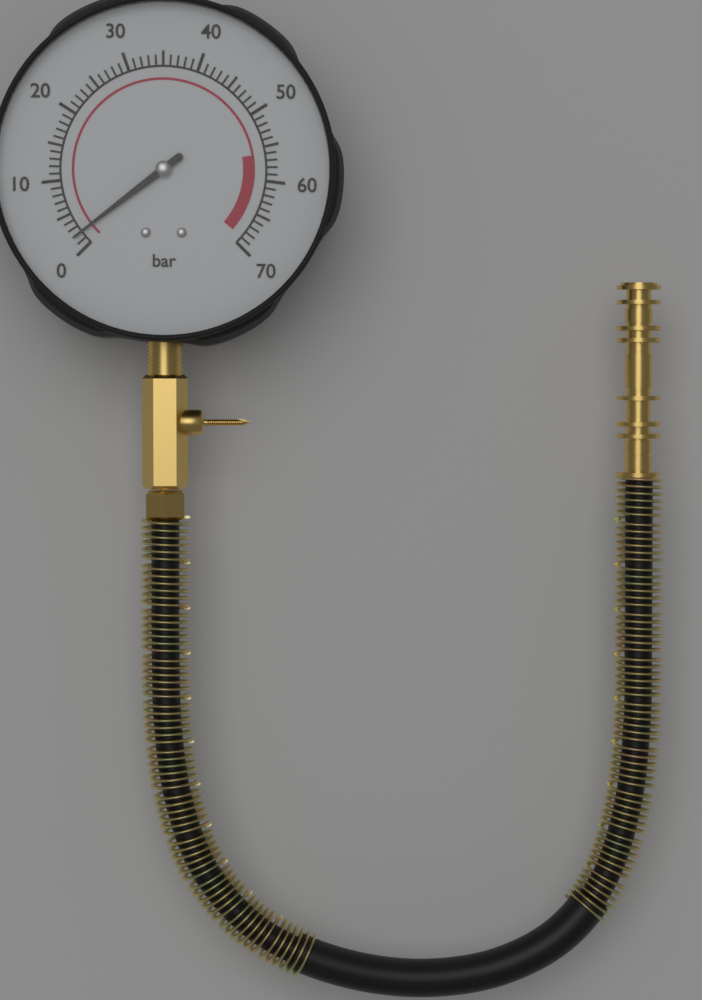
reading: 2 bar
